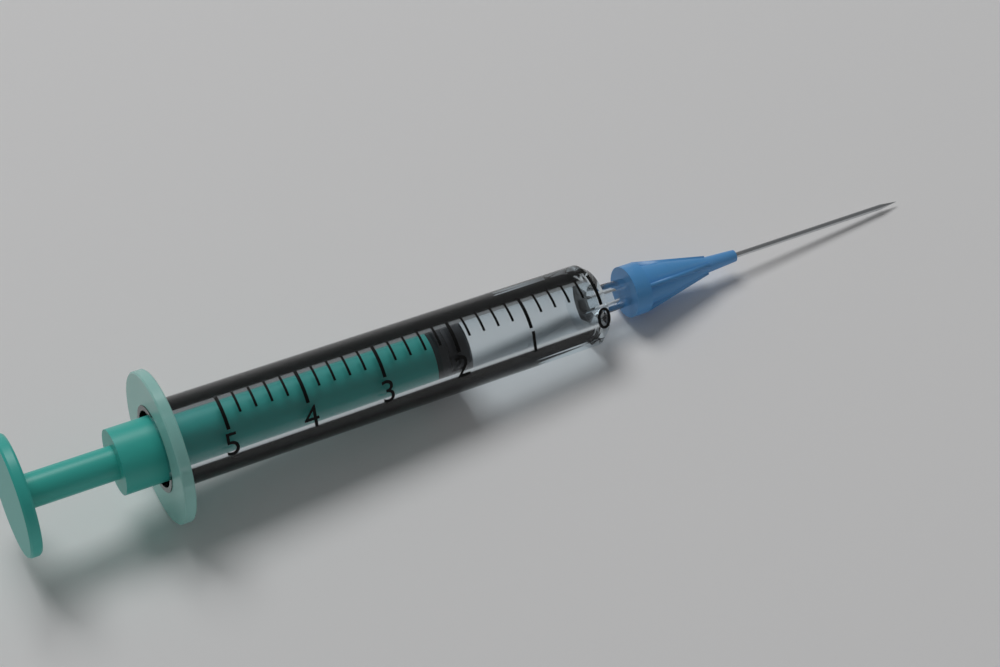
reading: 1.8 (no unit)
